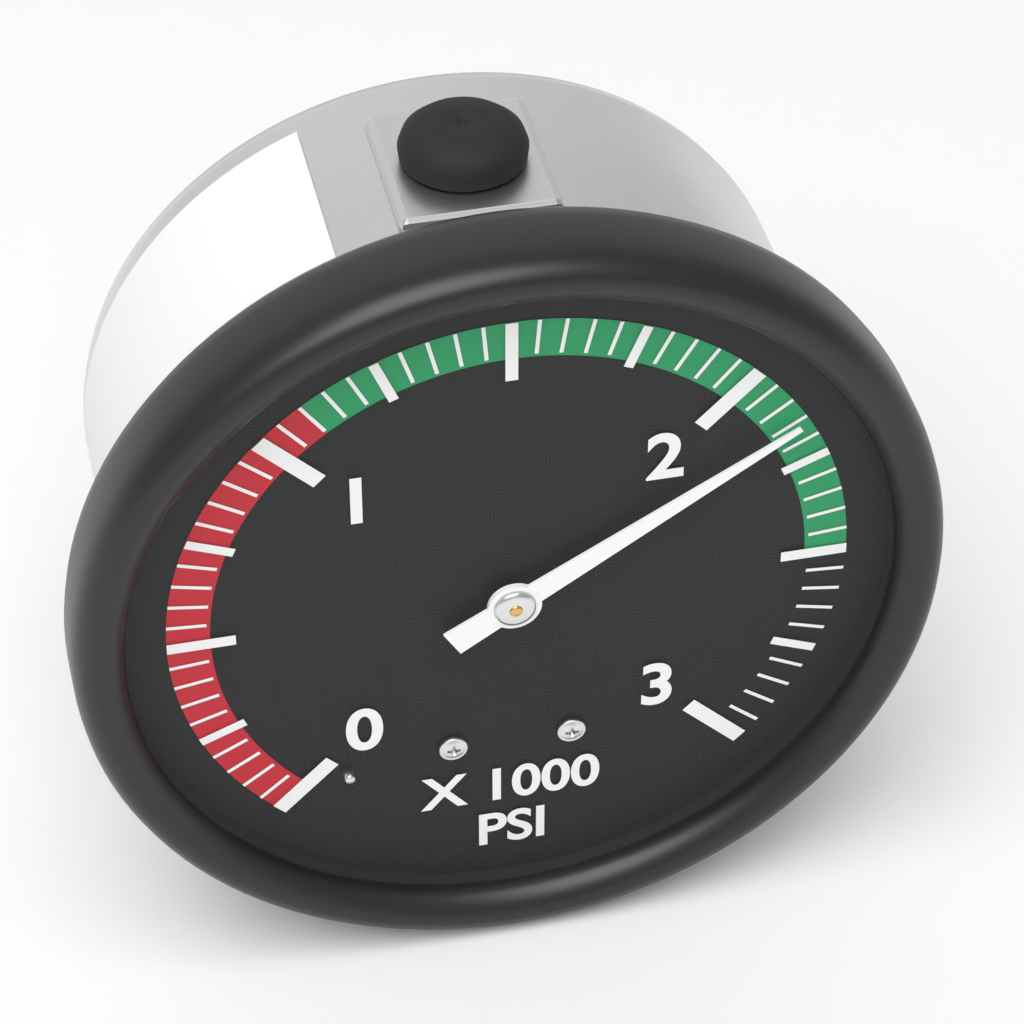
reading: 2150 psi
